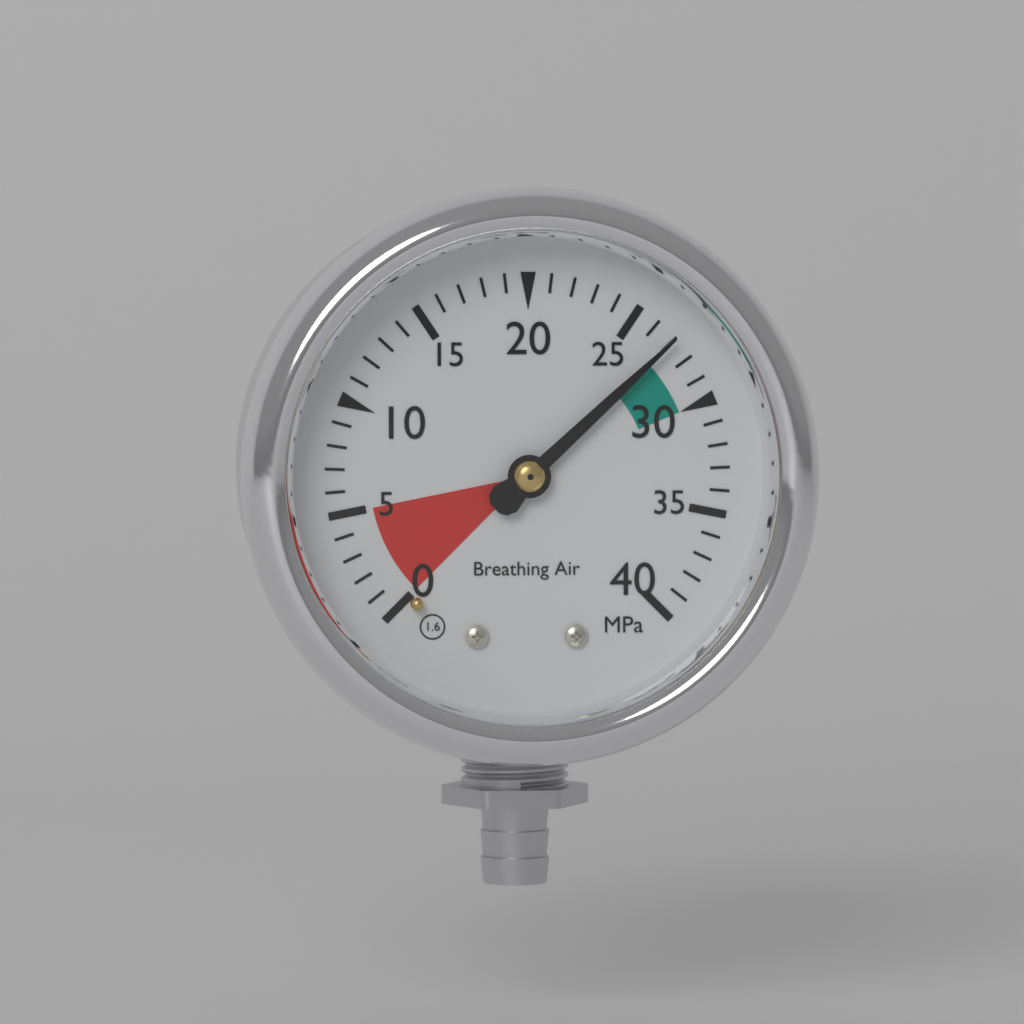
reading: 27 MPa
